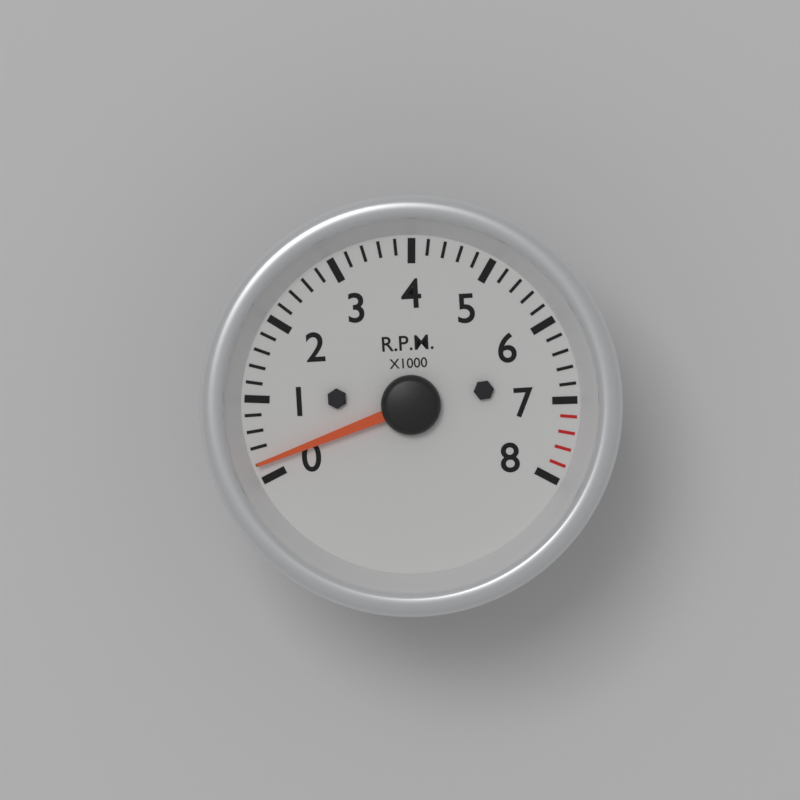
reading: 200 RPM
